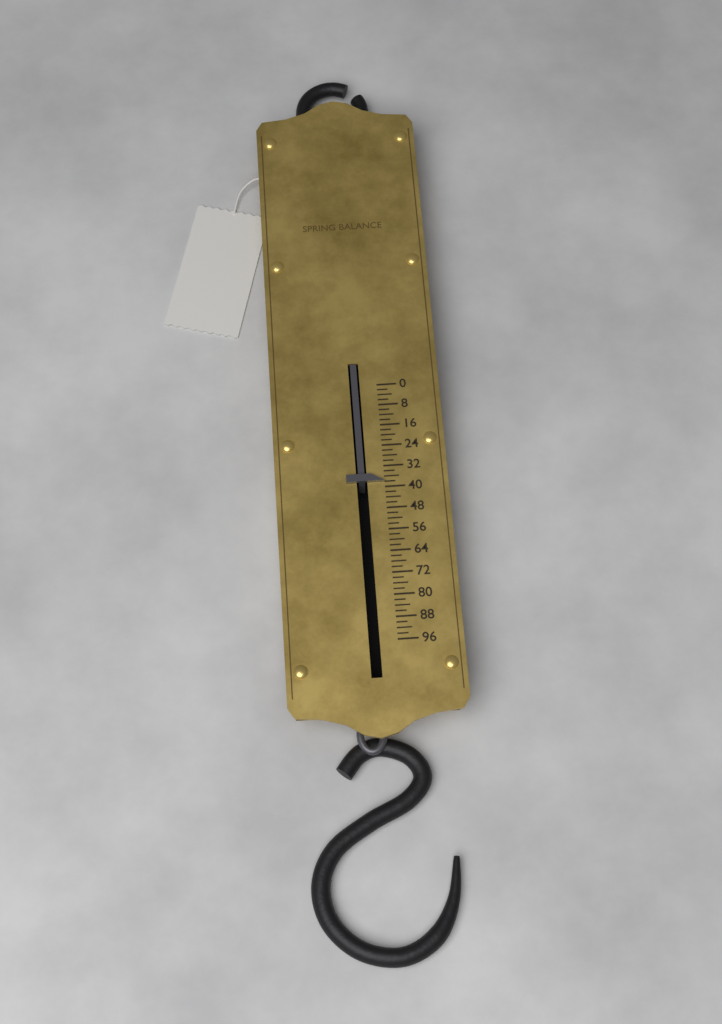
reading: 38 (no unit)
